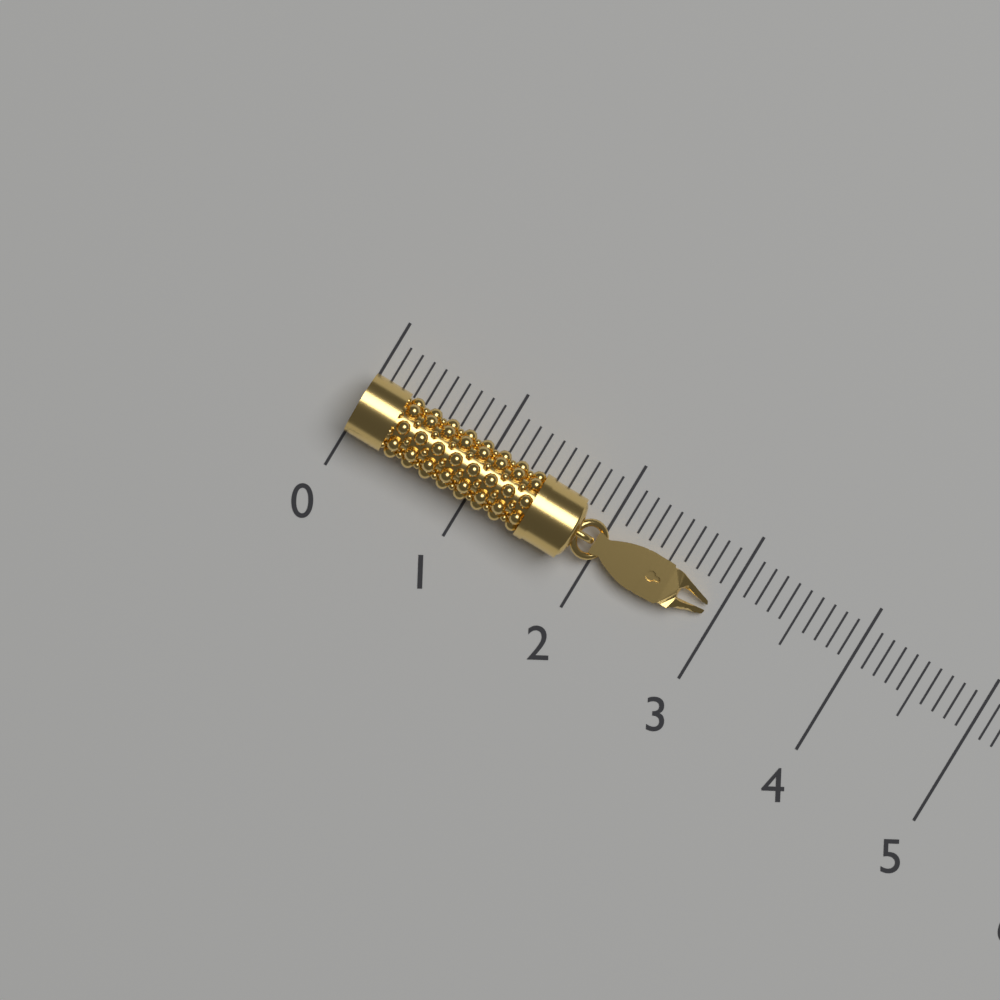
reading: 2.9 (no unit)
